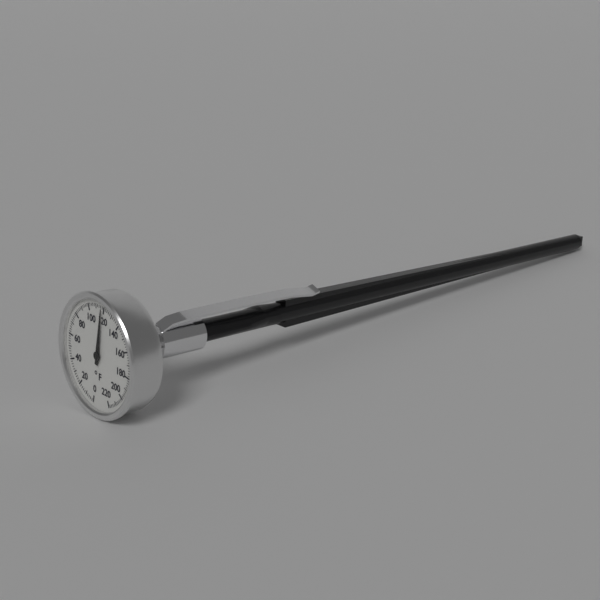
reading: 118 °F
